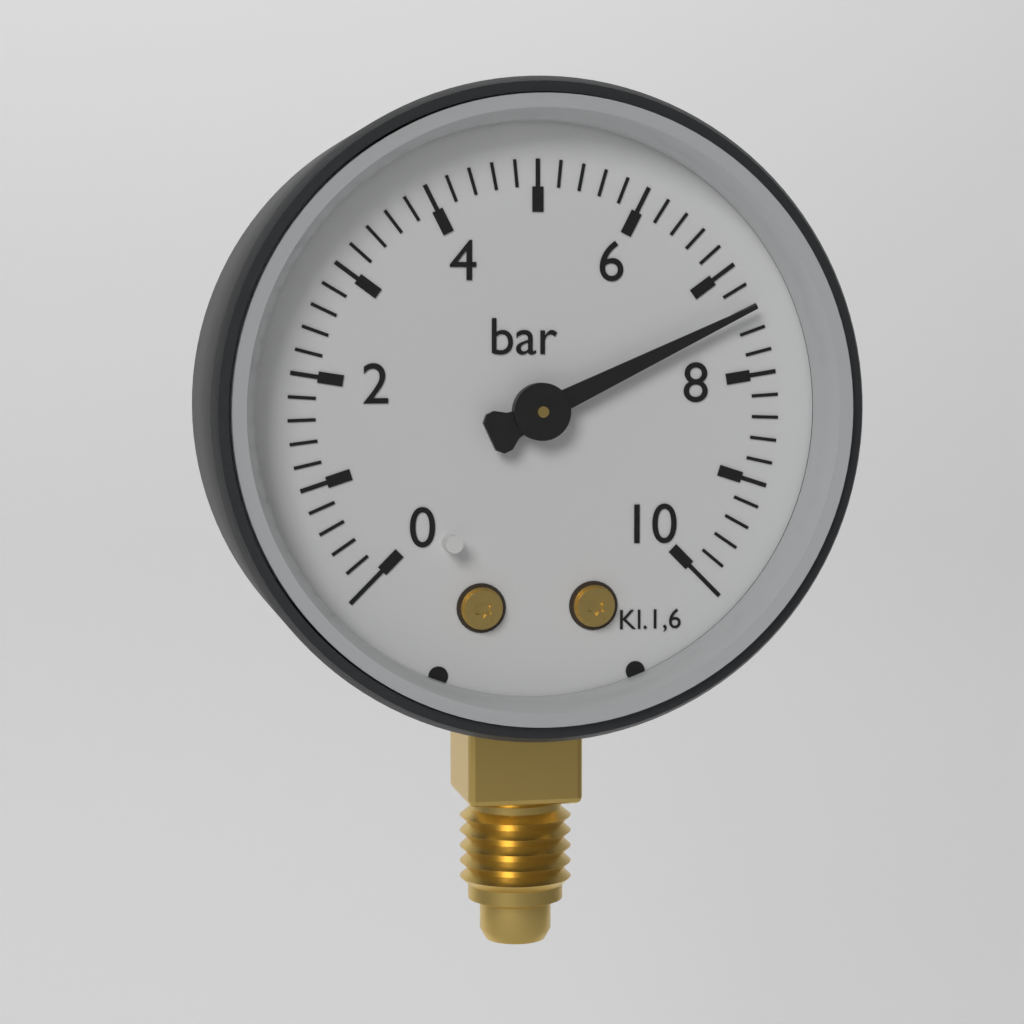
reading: 7.4 bar
